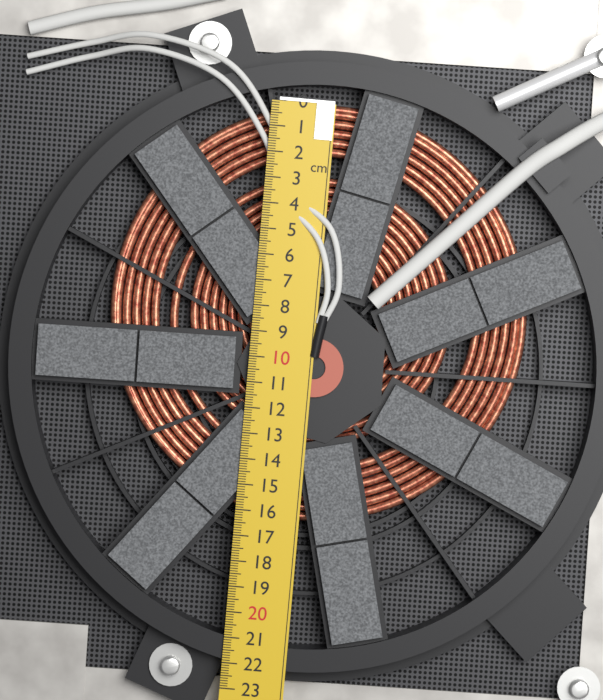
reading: 16.3 cm
